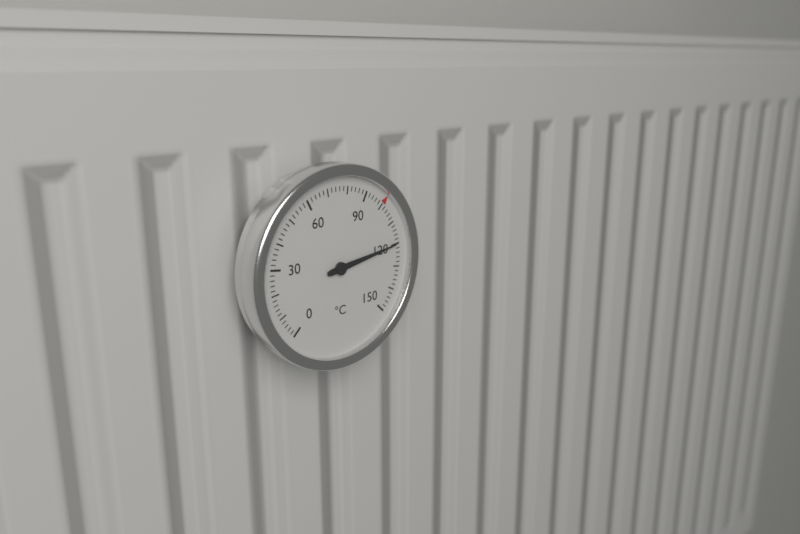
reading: 120 °C
